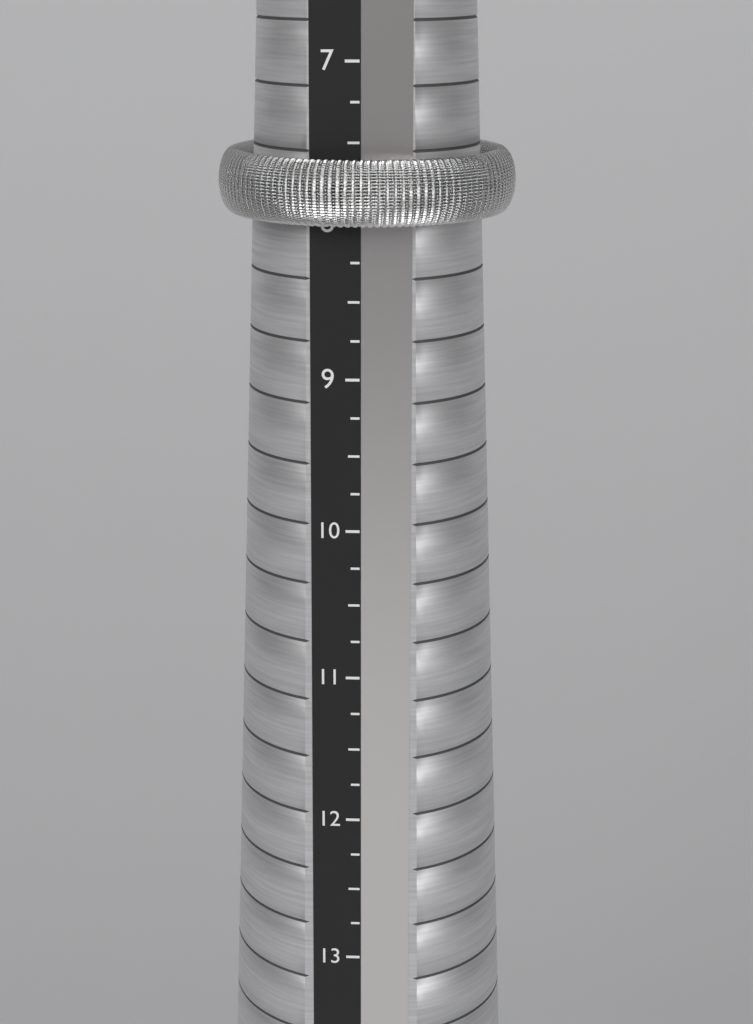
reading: 8.00 (no unit)
